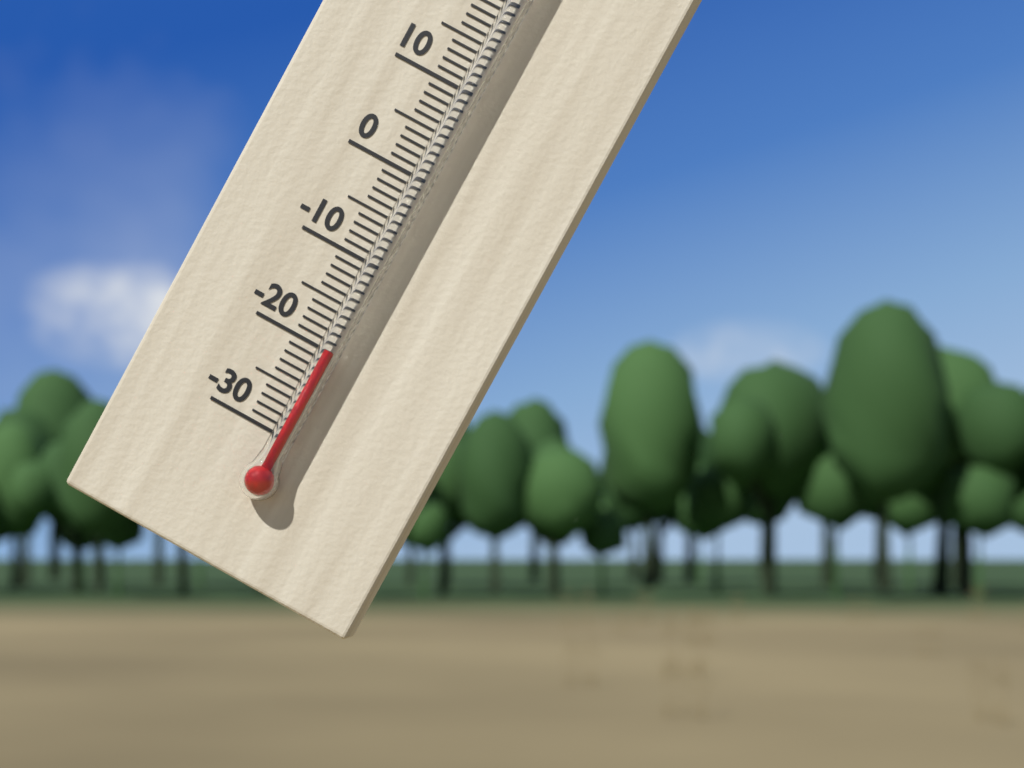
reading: -20 °C
